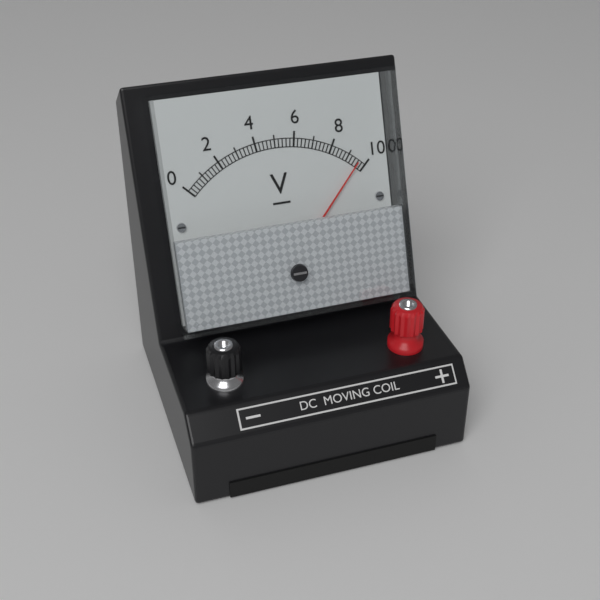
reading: 9.6 V
